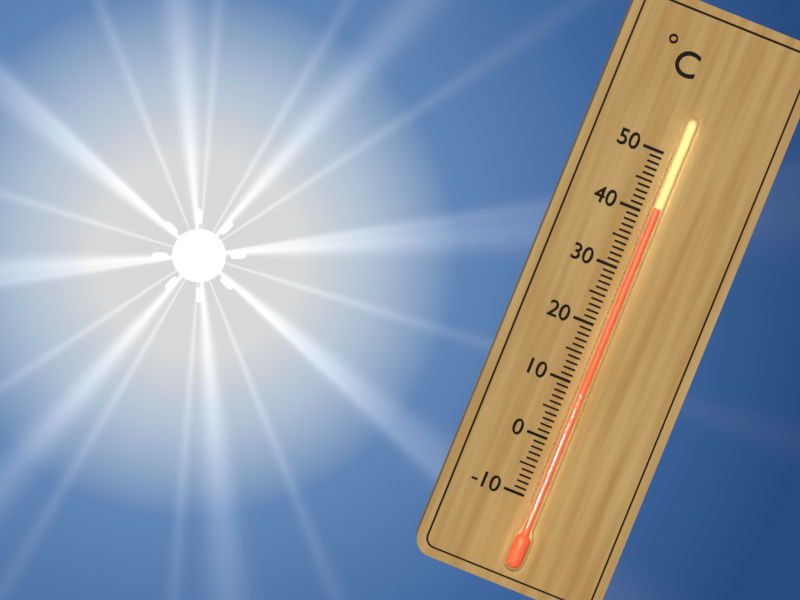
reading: 41 °C
